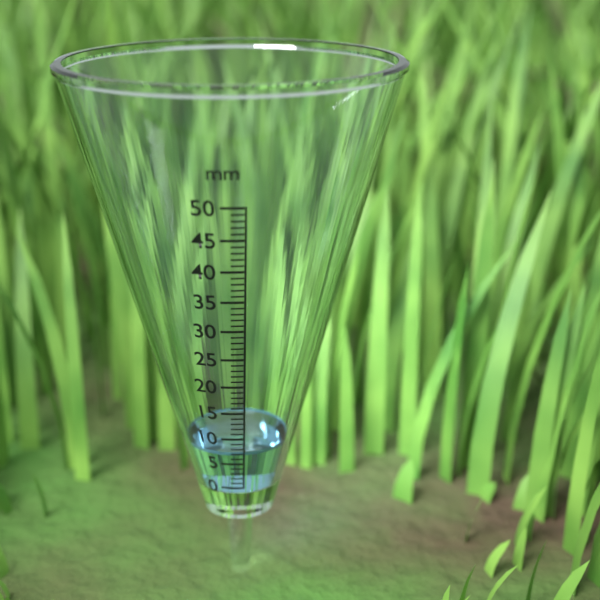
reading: 7 mm
